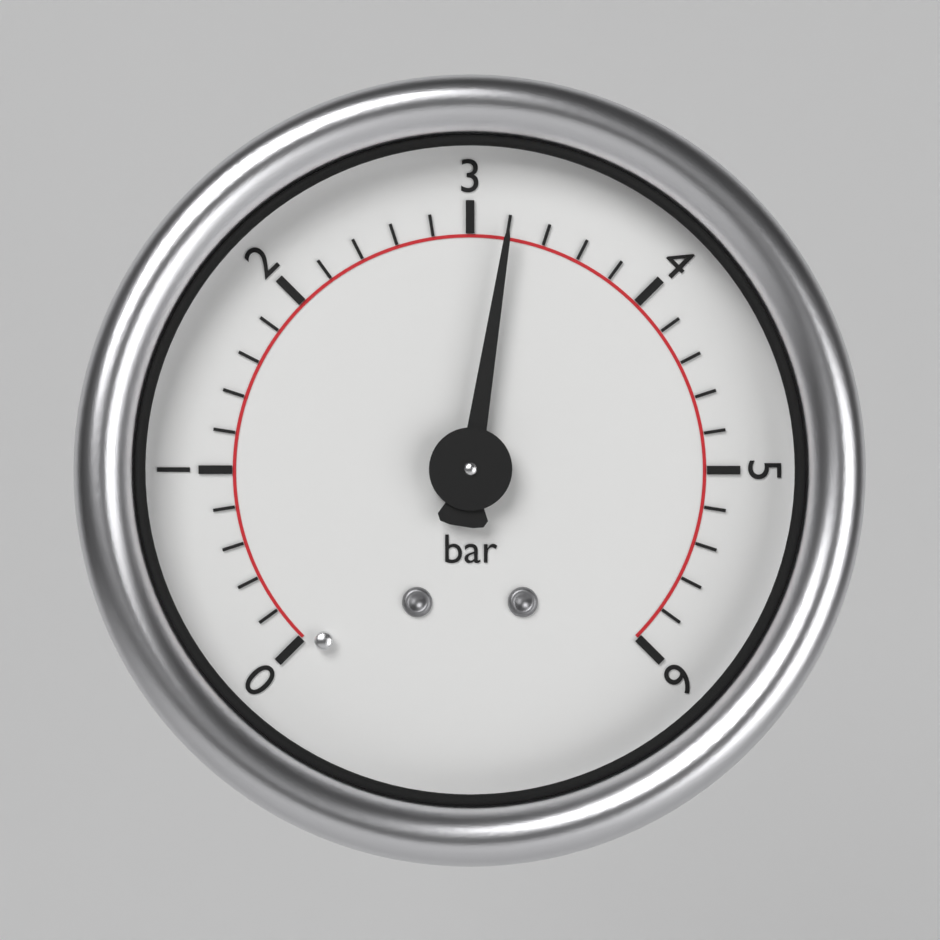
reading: 3.2 bar
